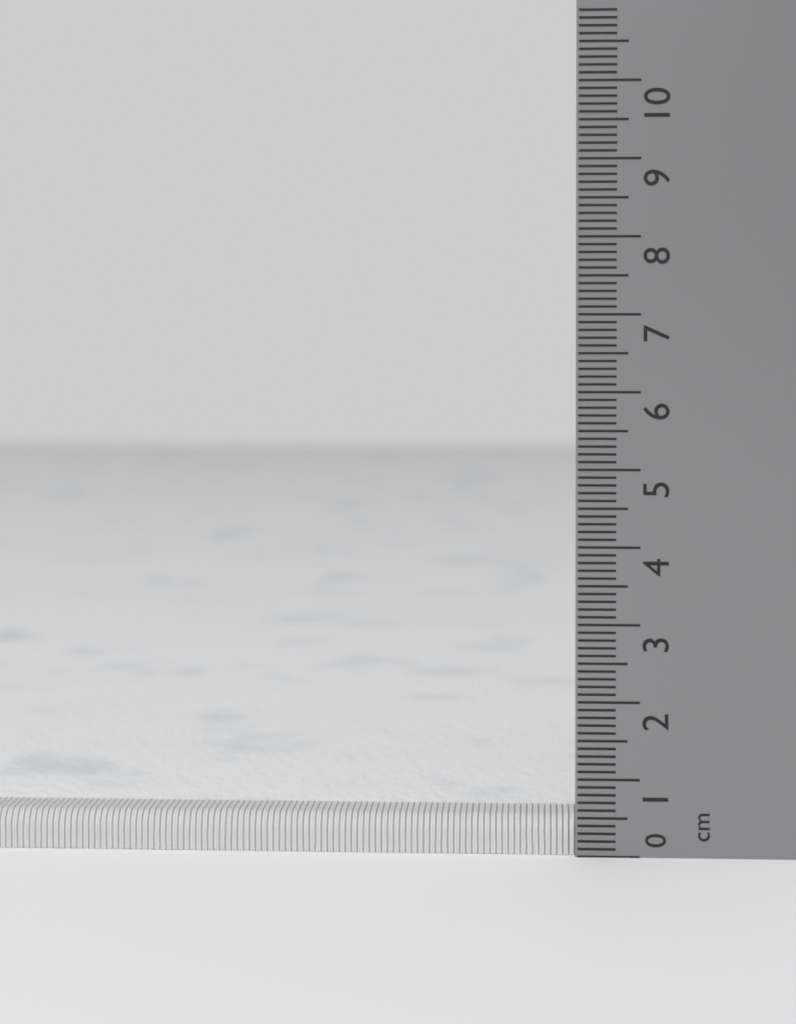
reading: 0.5 cm
